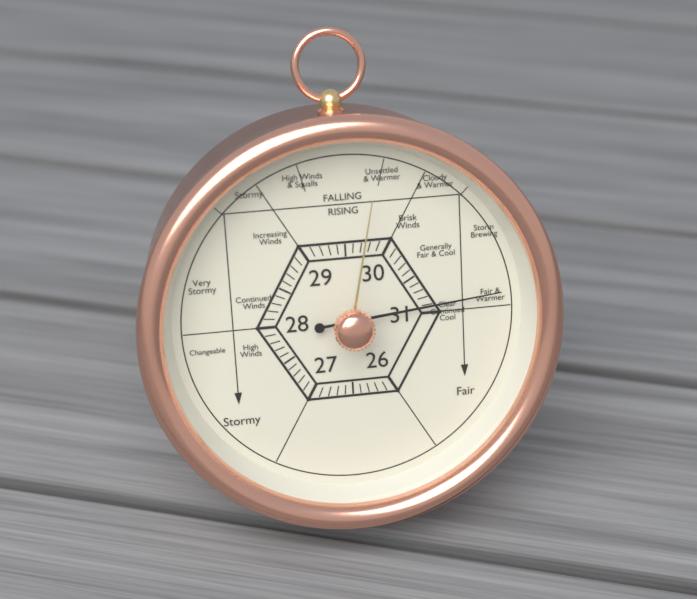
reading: 30.9 (no unit)
